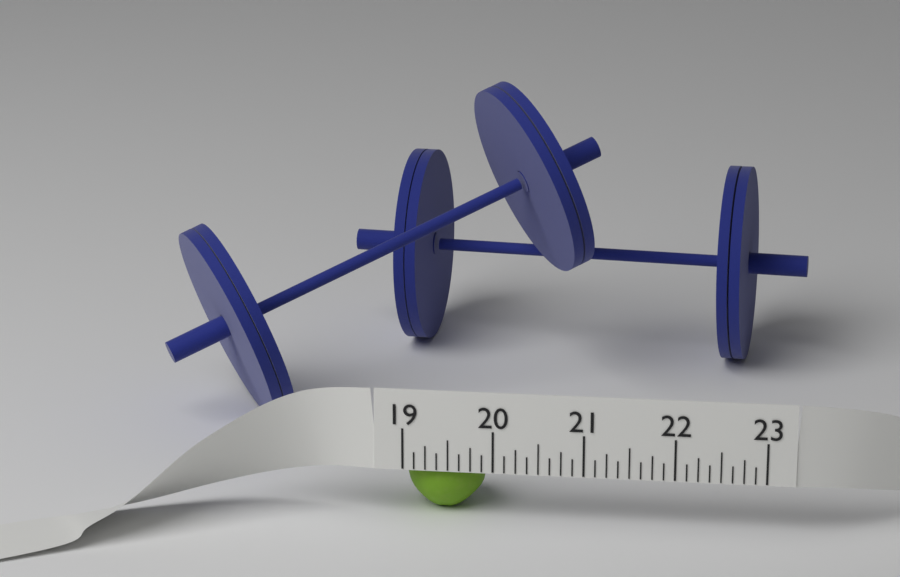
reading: 19.875 (no unit)
